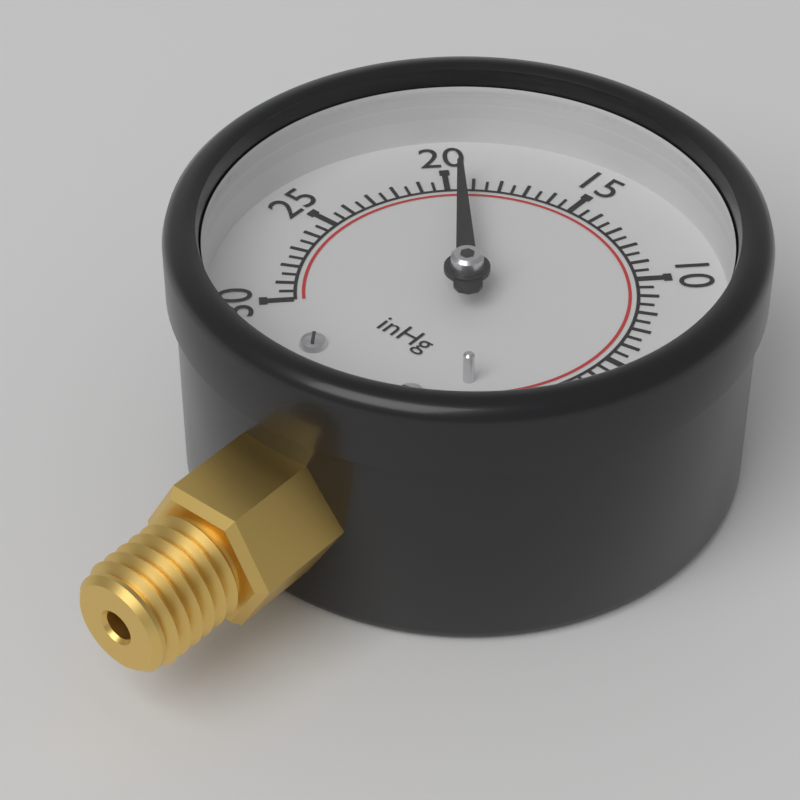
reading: 19.5 inHg
